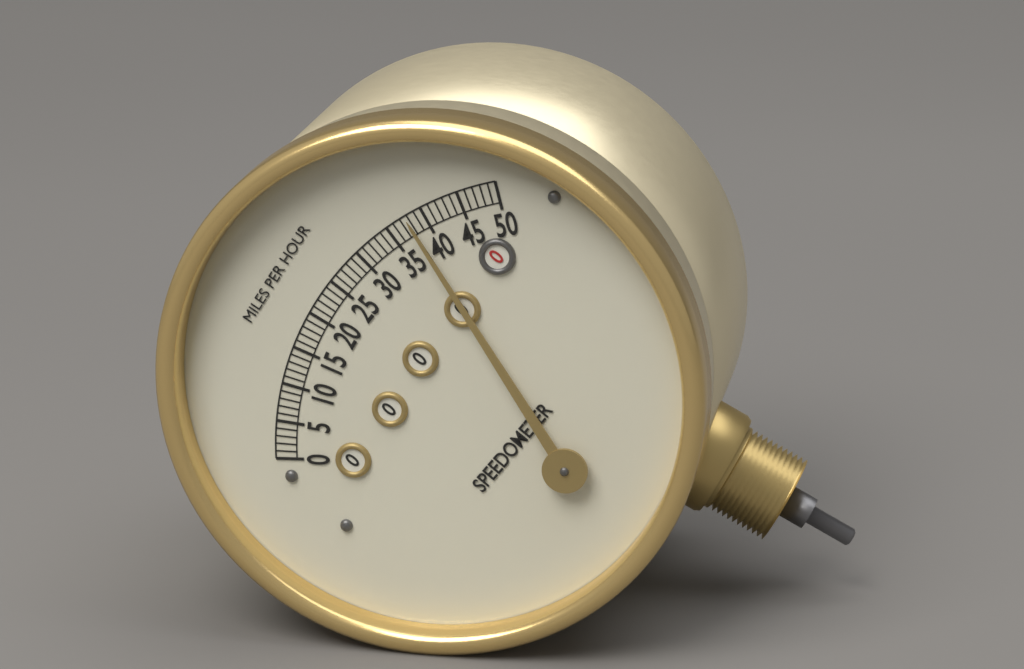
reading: 38 mph
